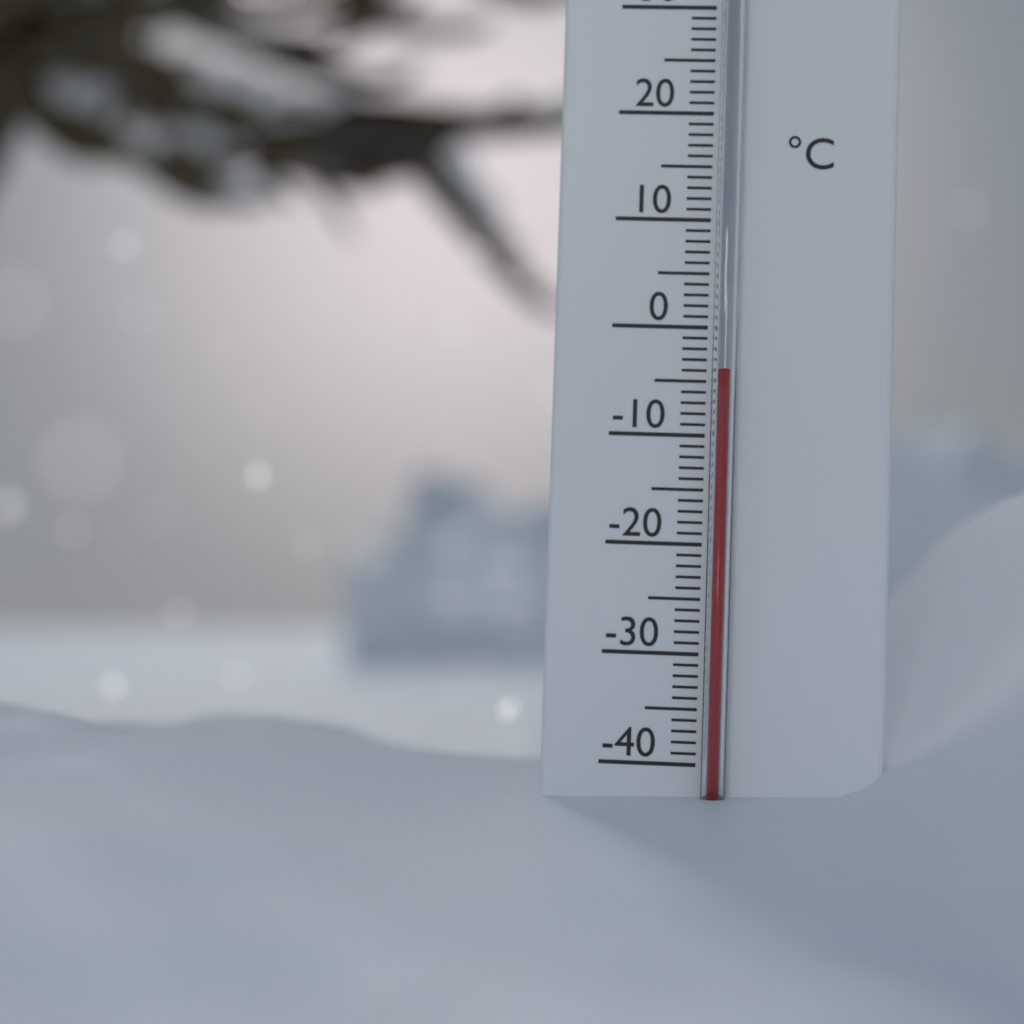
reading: -4 °C
